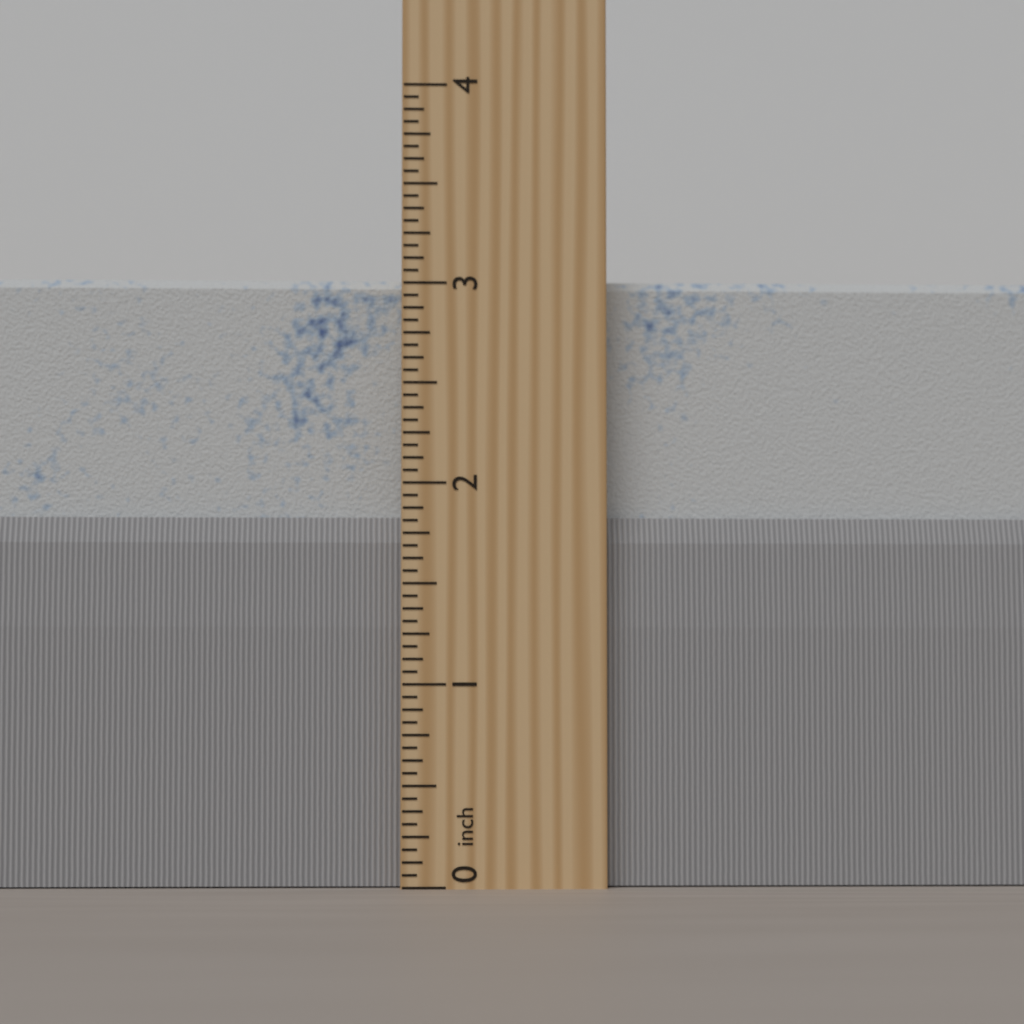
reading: 3.0625 inch
